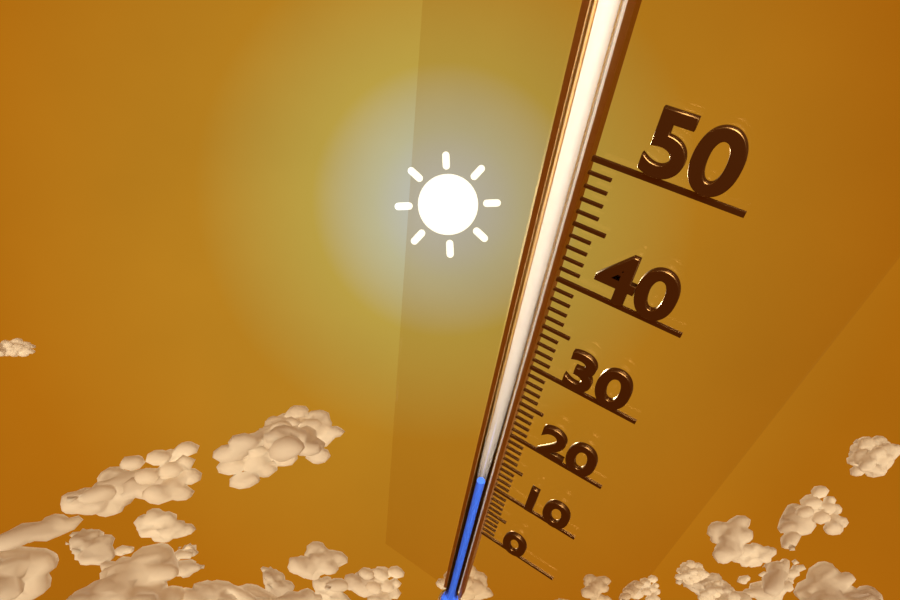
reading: 10 (no unit)
